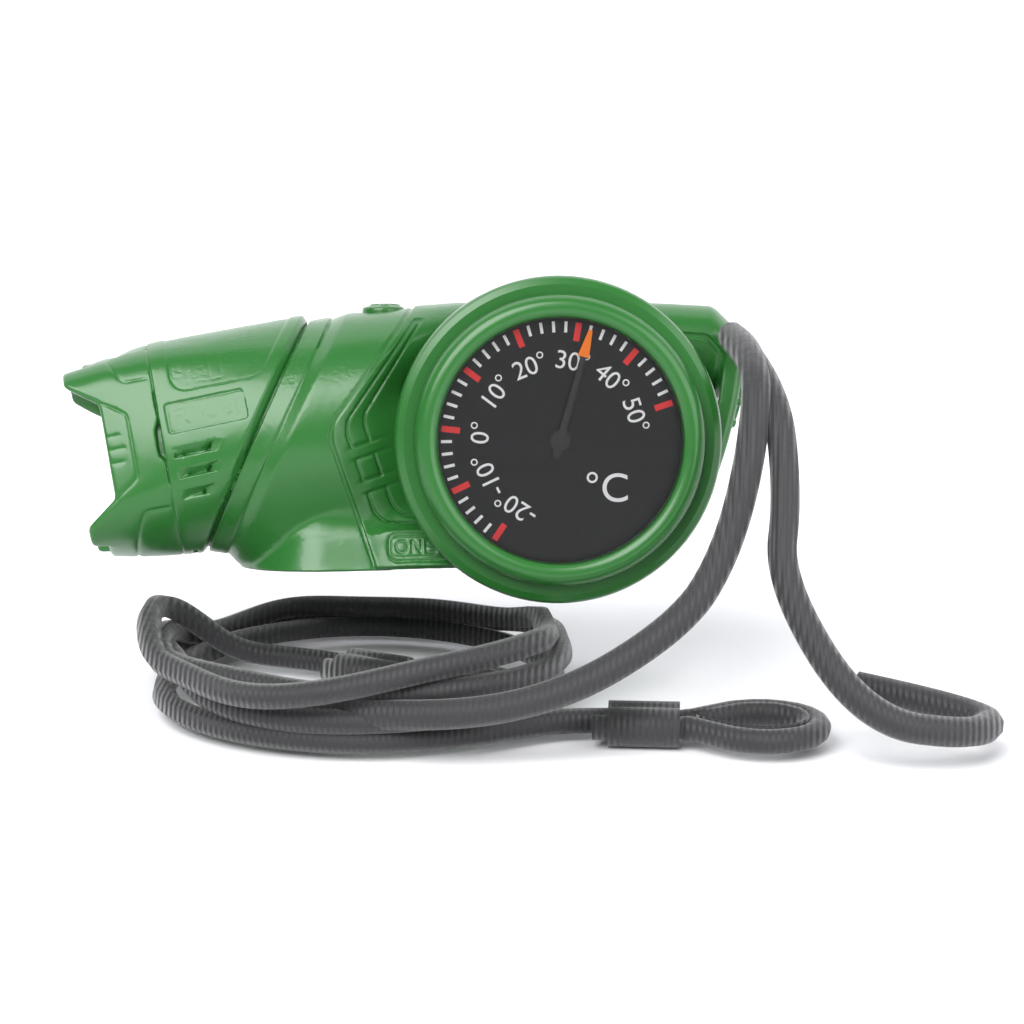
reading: 32 °C
